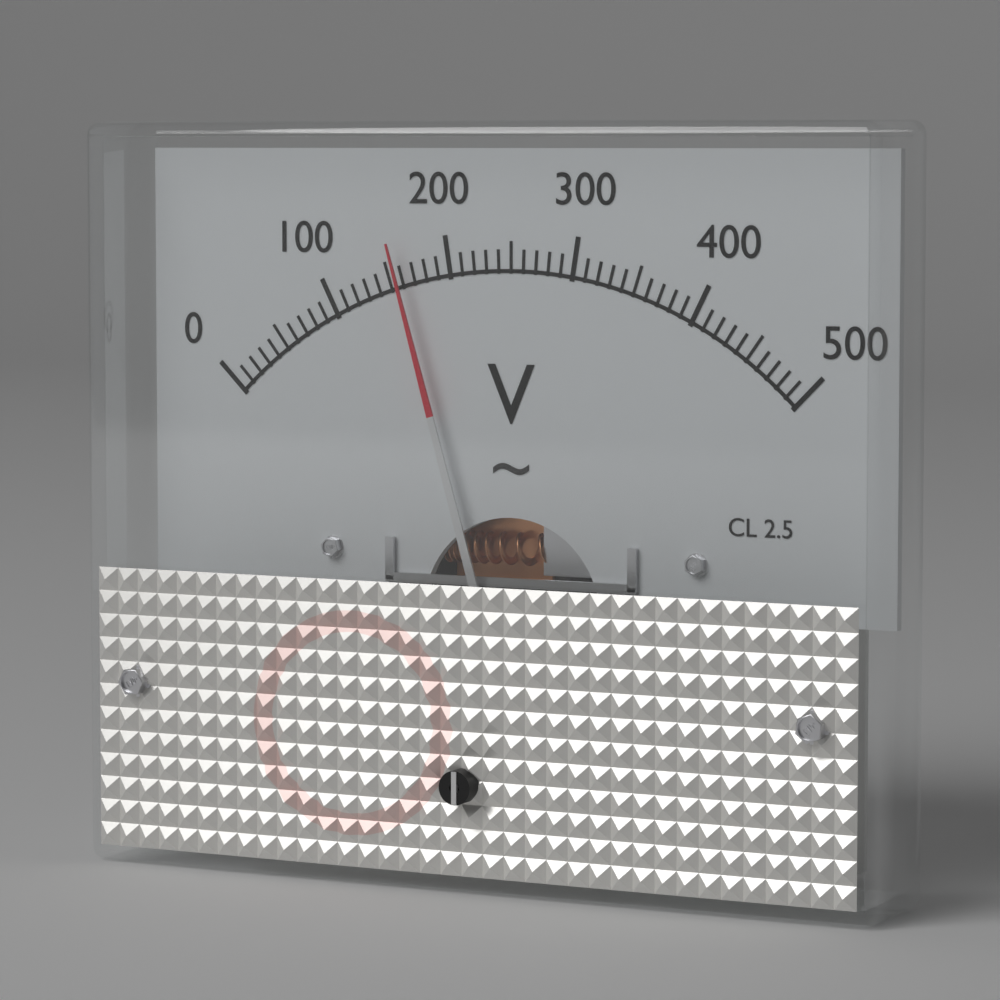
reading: 160 V
